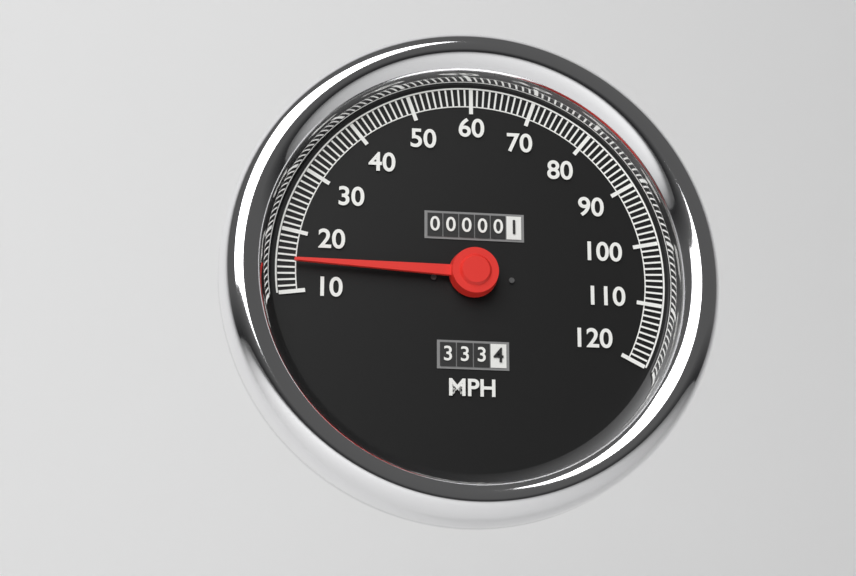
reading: 15 MPH
